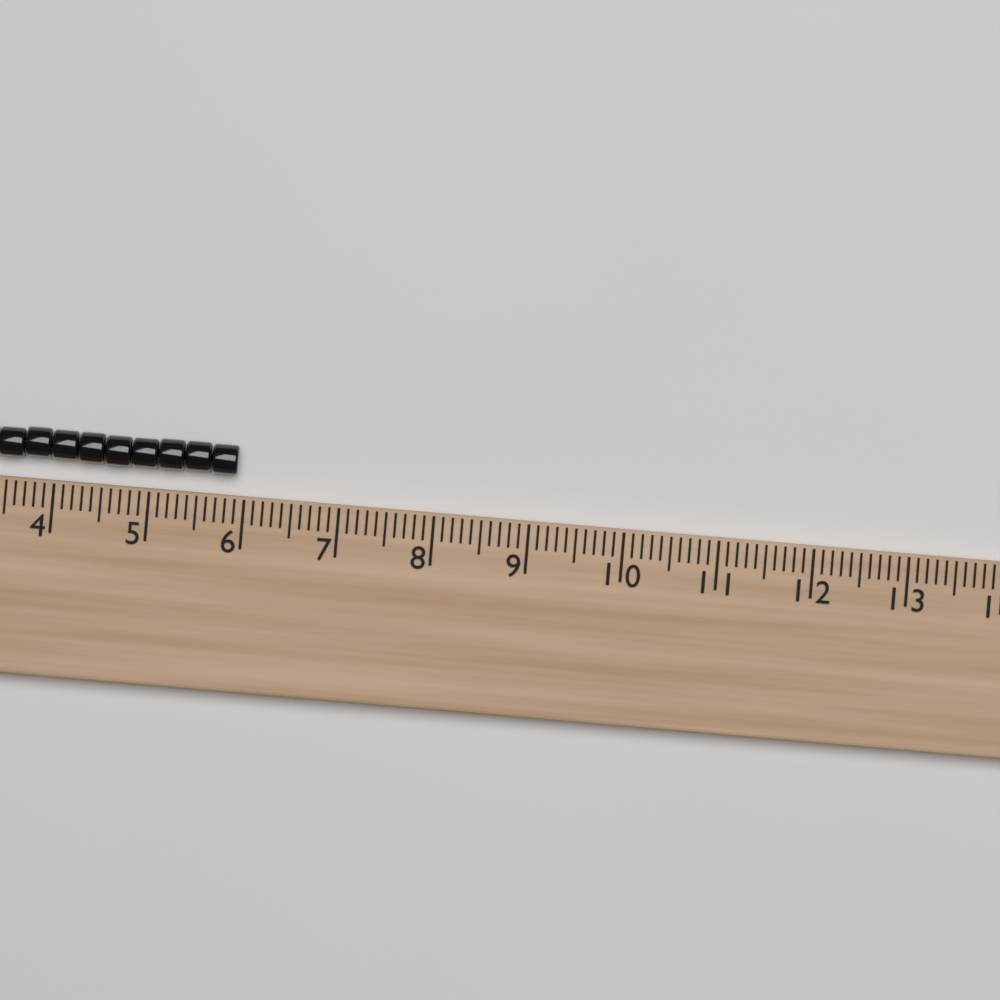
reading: 5.9 (no unit)
